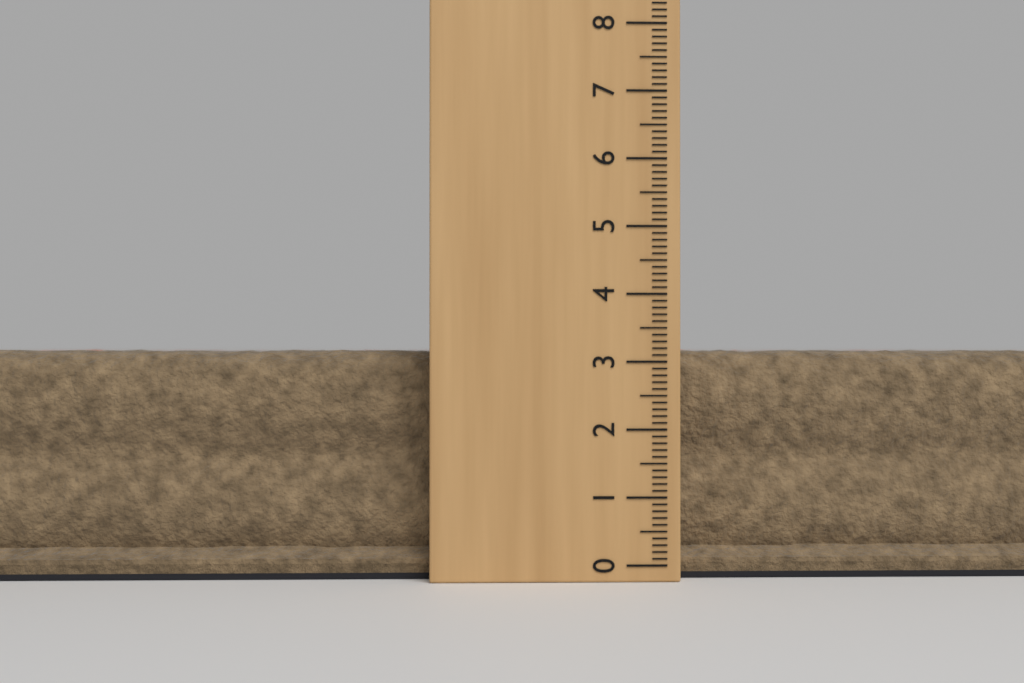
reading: 3.2 (no unit)
